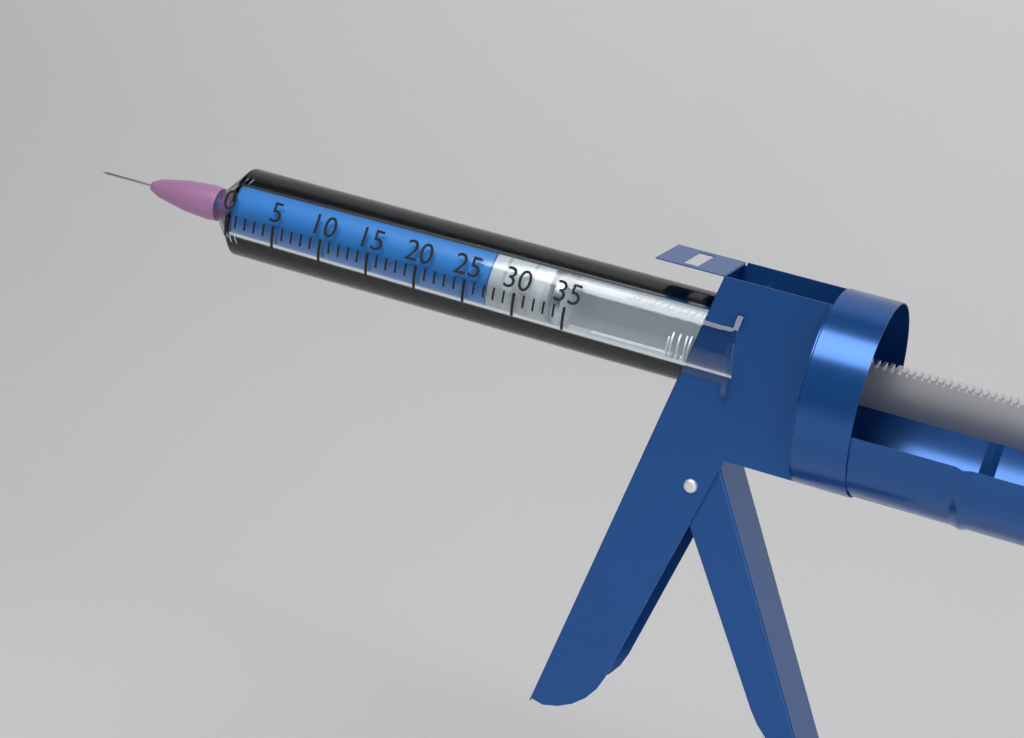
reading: 27 (no unit)
